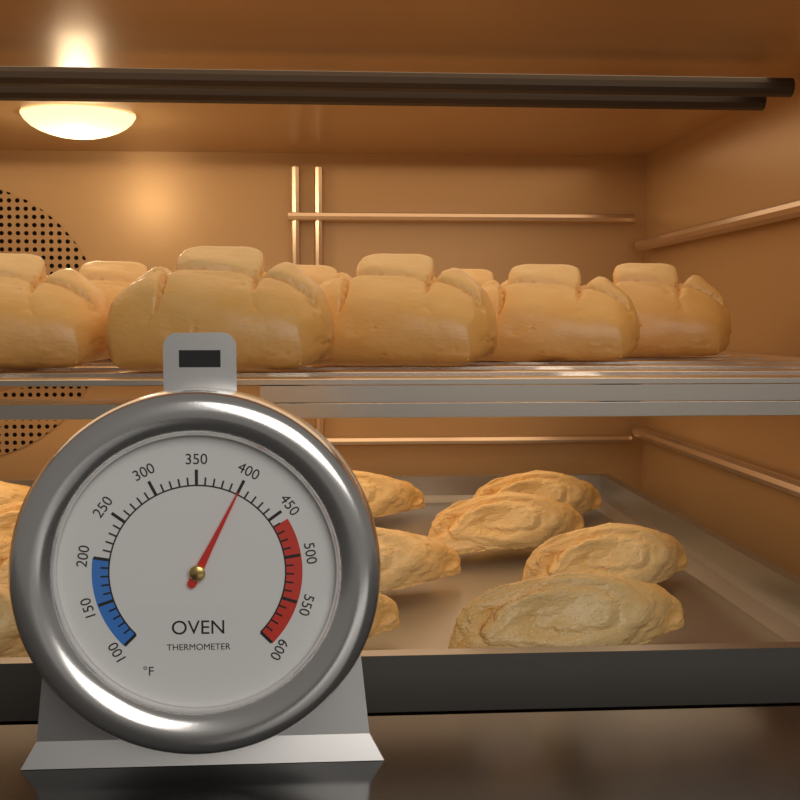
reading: 400 °F
